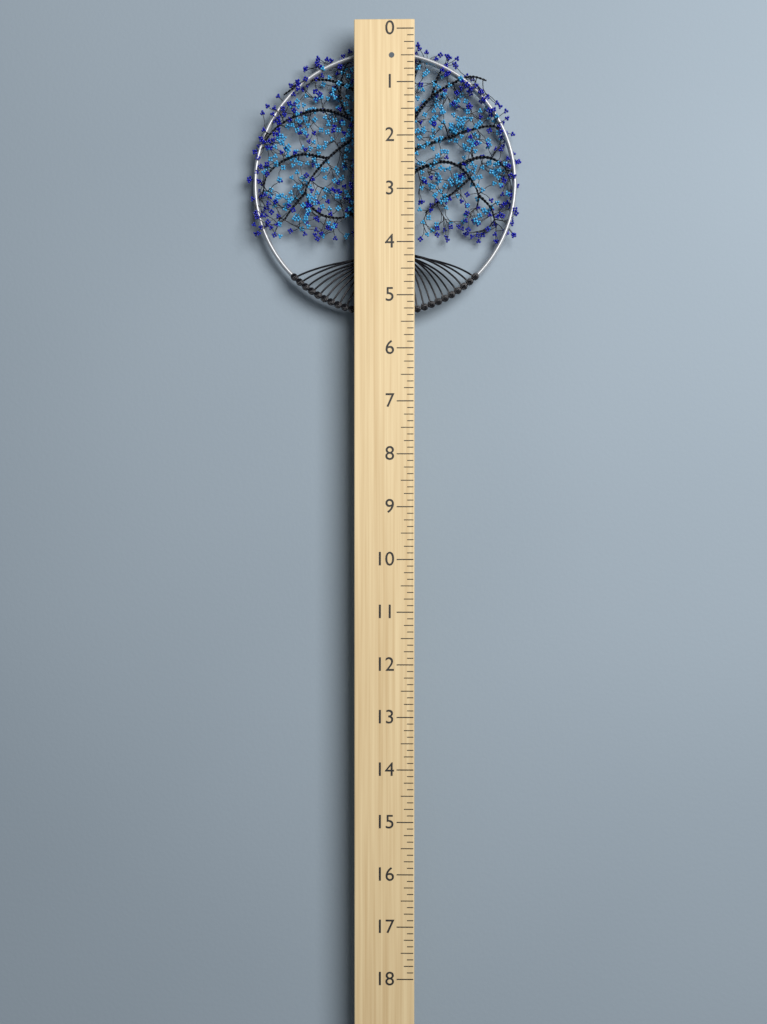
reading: 5.375 (no unit)
